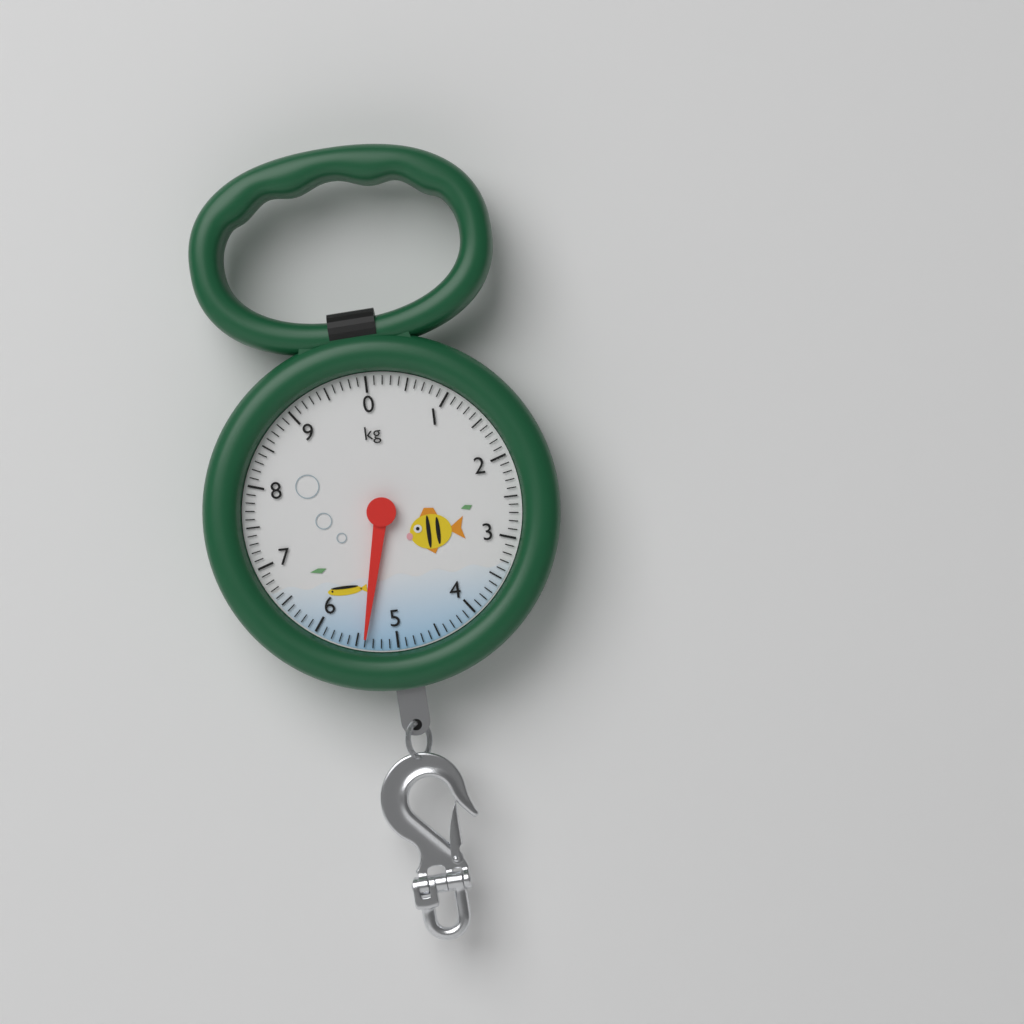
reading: 5.4 kg
